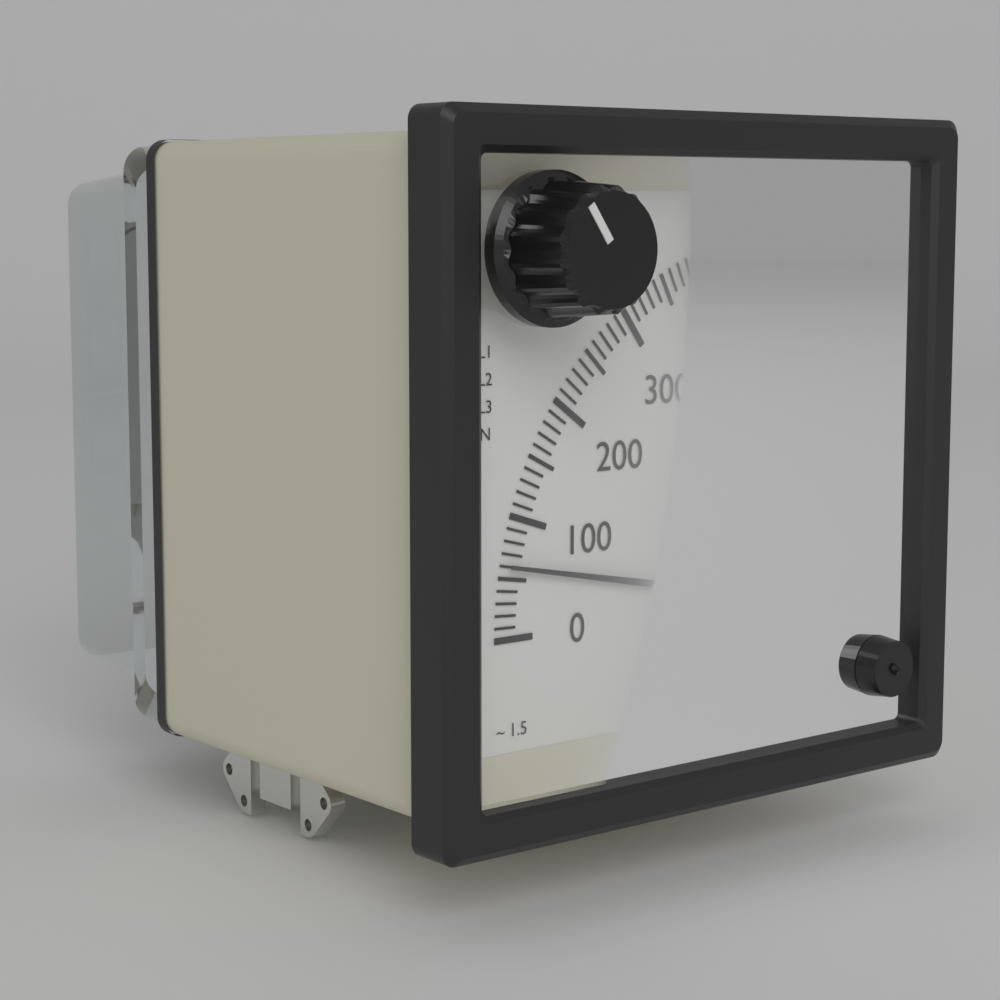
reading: 60 V
